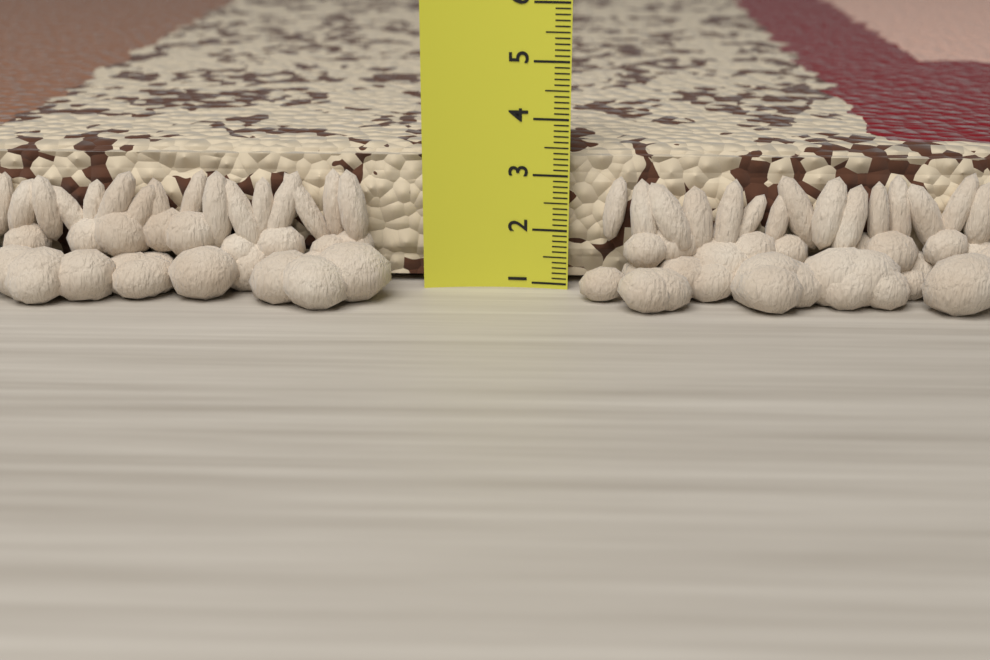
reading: 3.4 (no unit)
